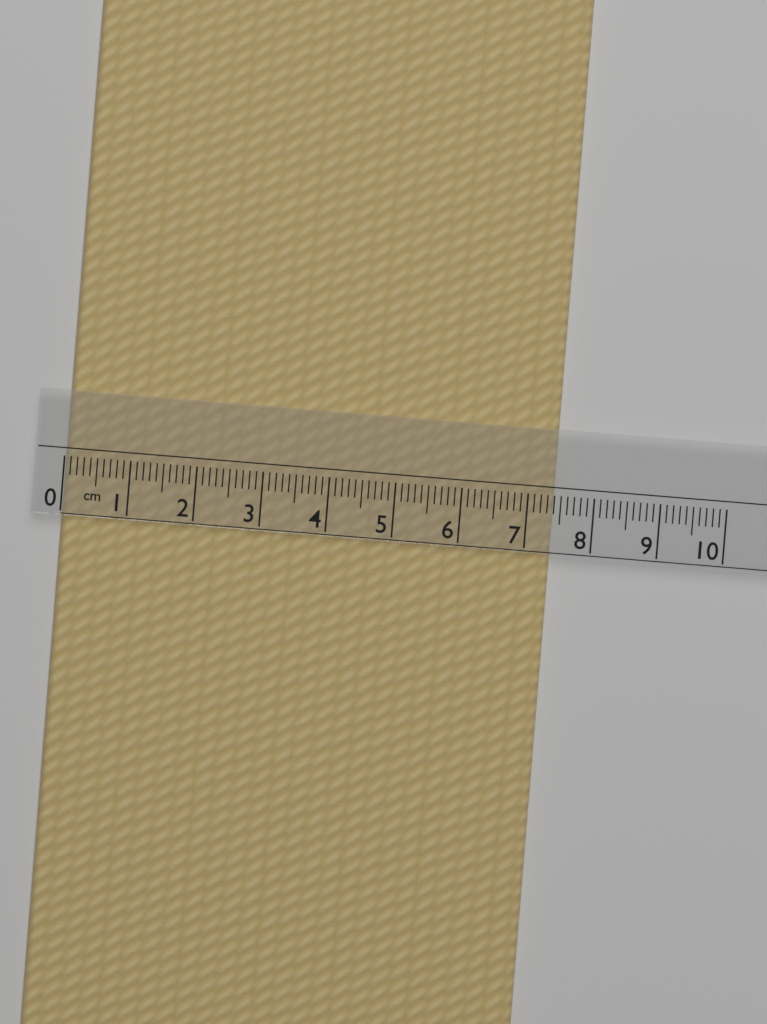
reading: 7.4 cm
